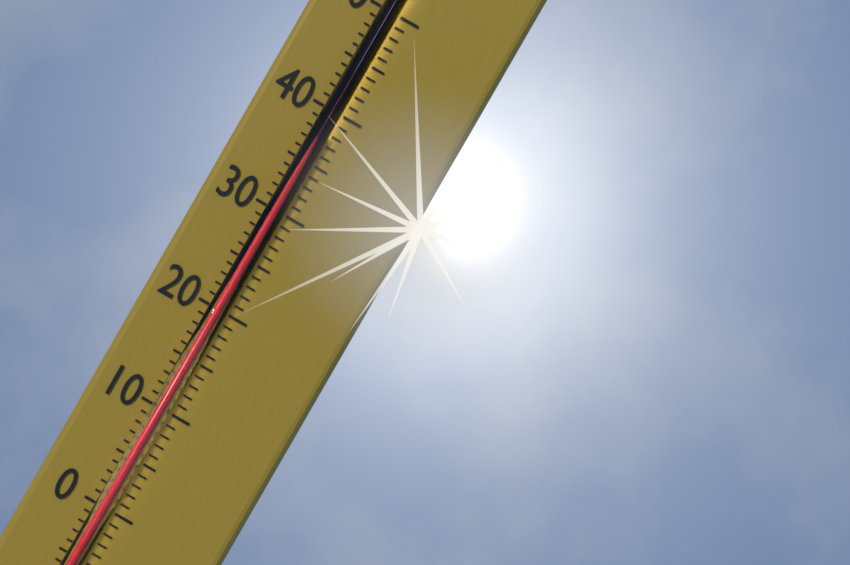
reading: 38 °C
